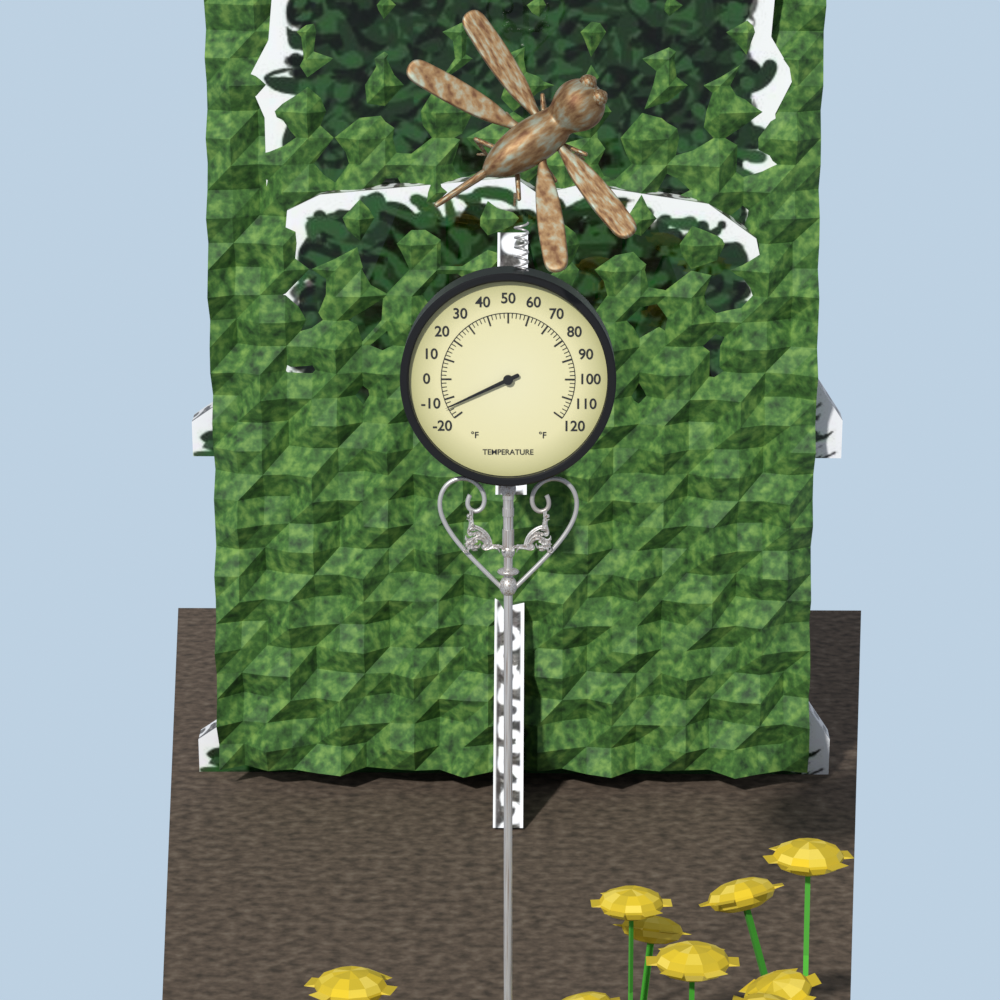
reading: -14 °F
